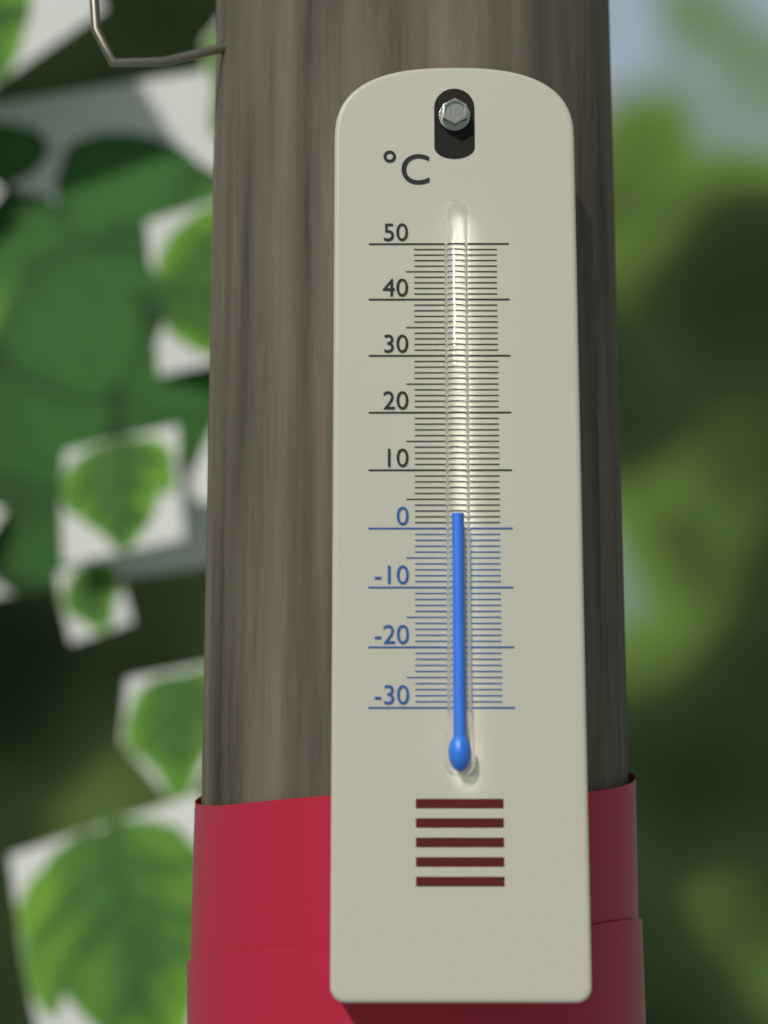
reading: 2 °C
